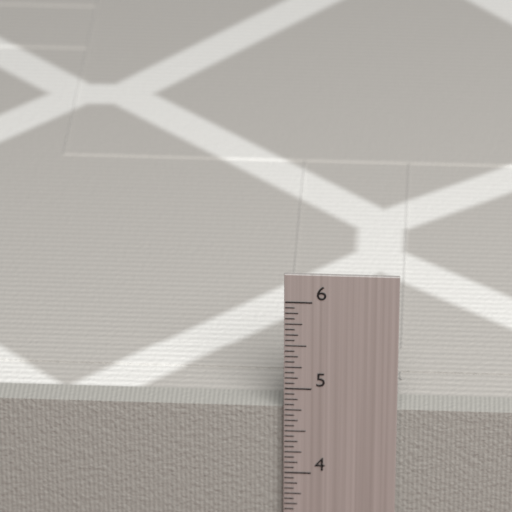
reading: 4.7500 in
